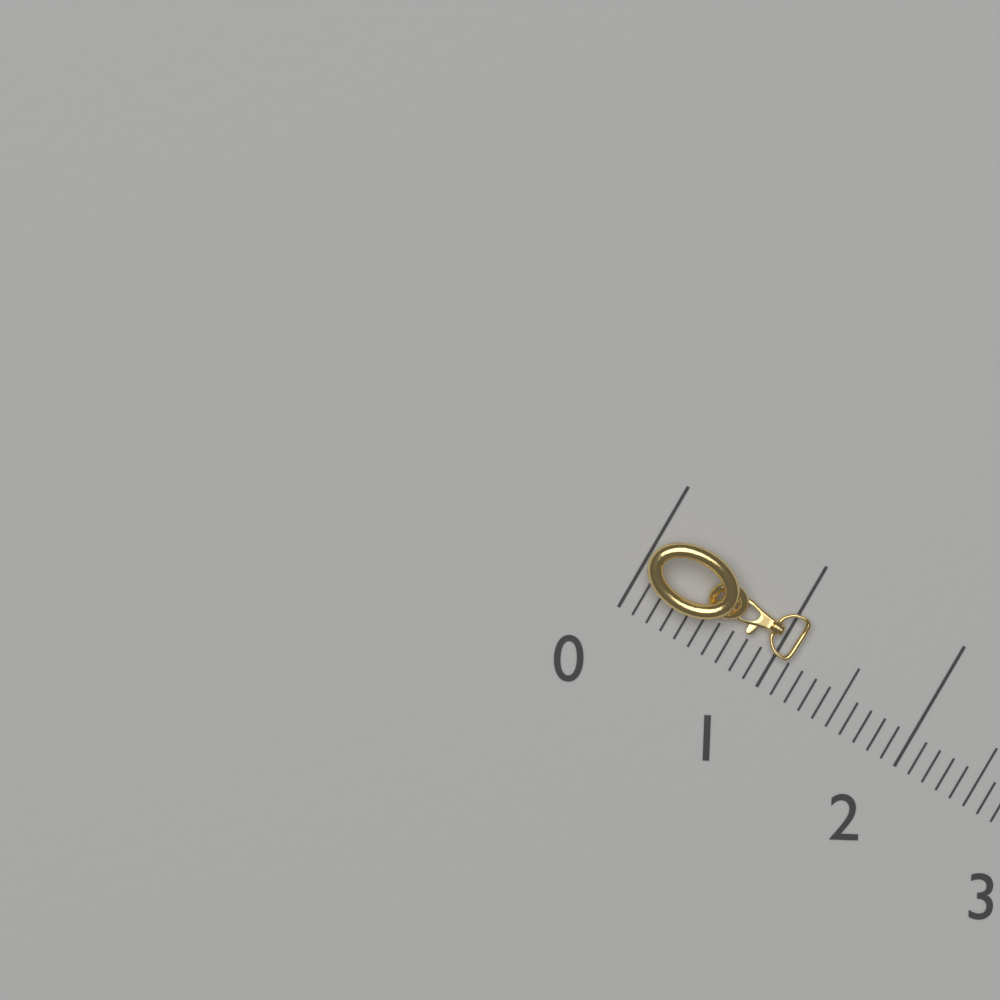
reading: 1.1 (no unit)
